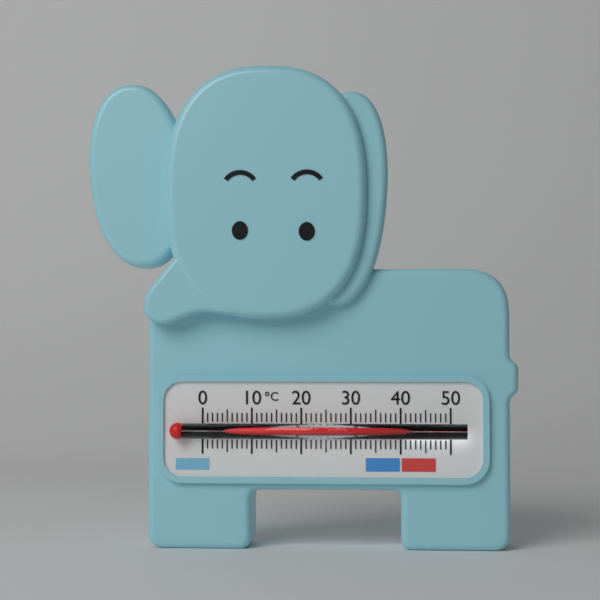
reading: 40 °C
